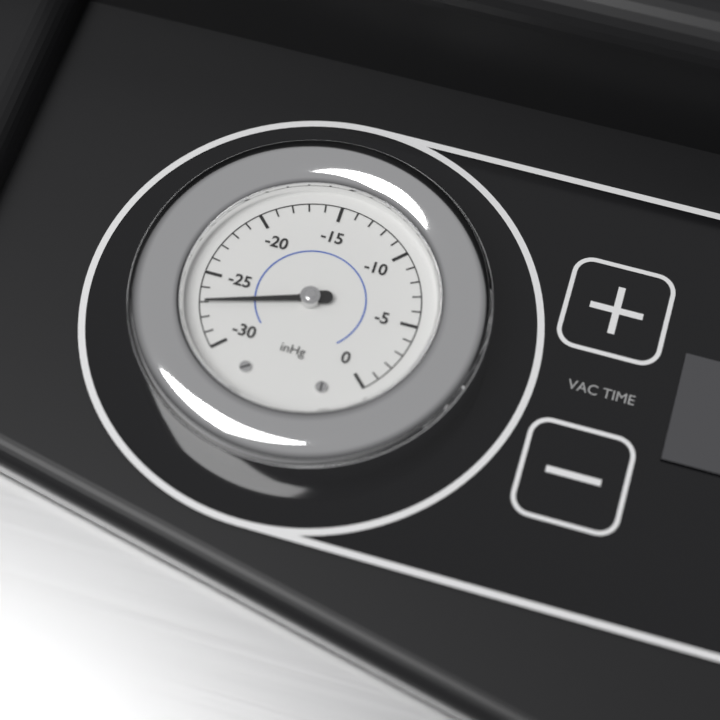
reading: -27 inHg
